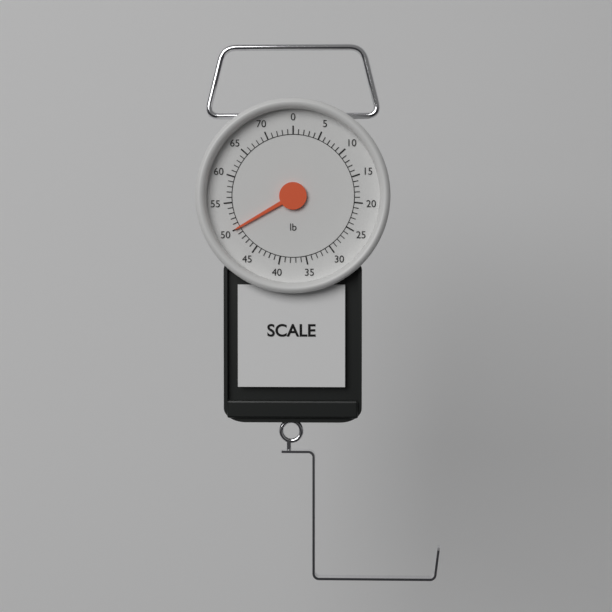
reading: 50 lb
